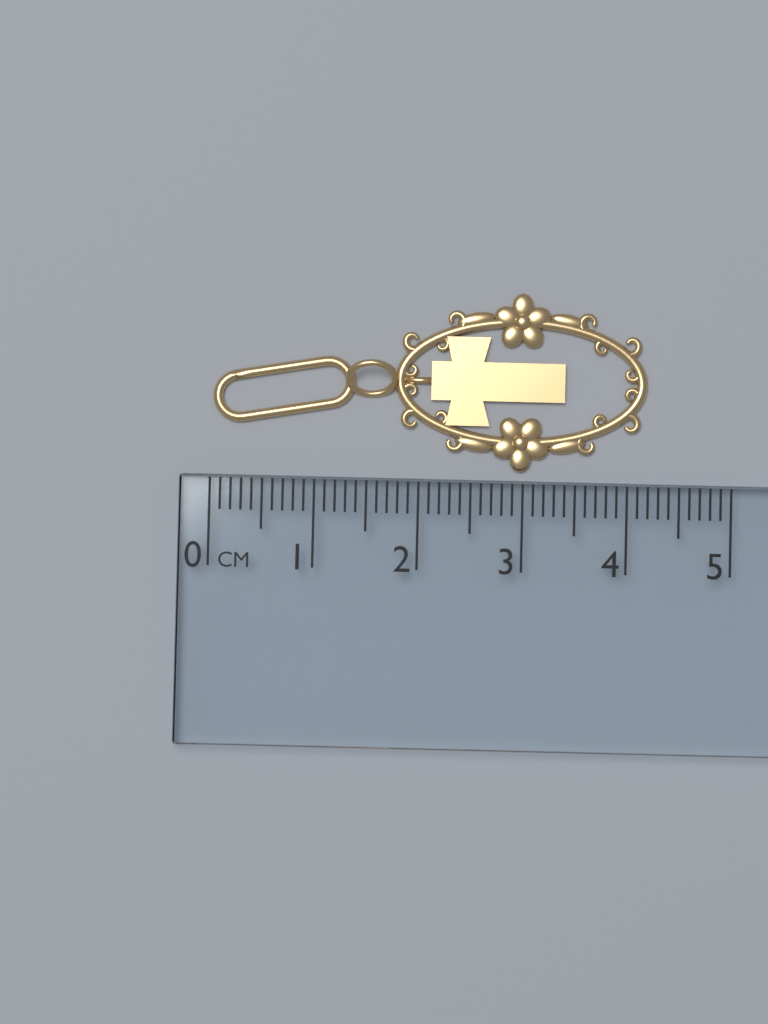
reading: 4.2 cm
